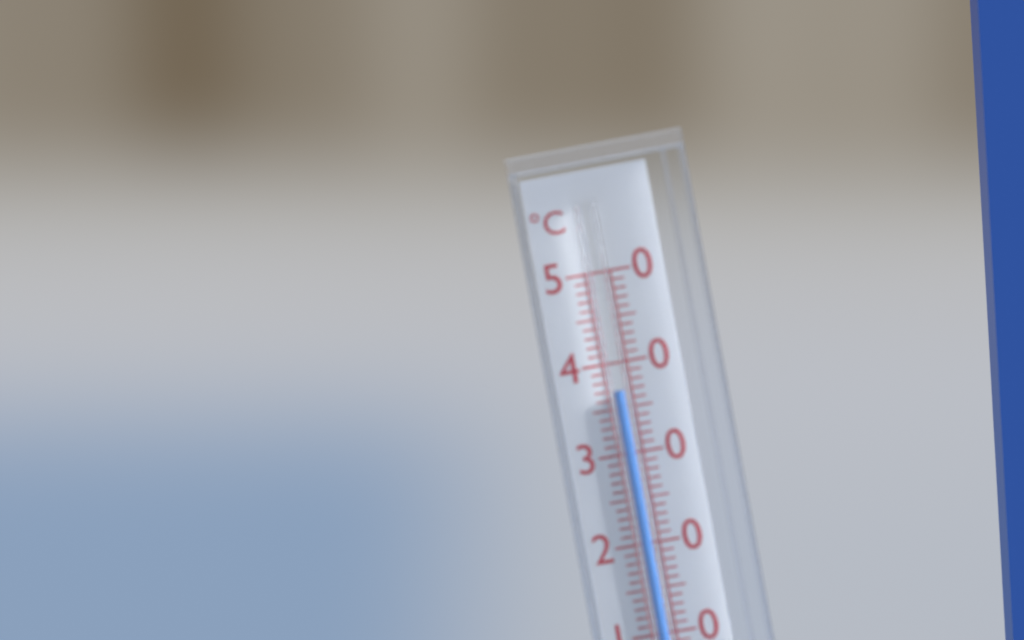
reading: 37 °C
